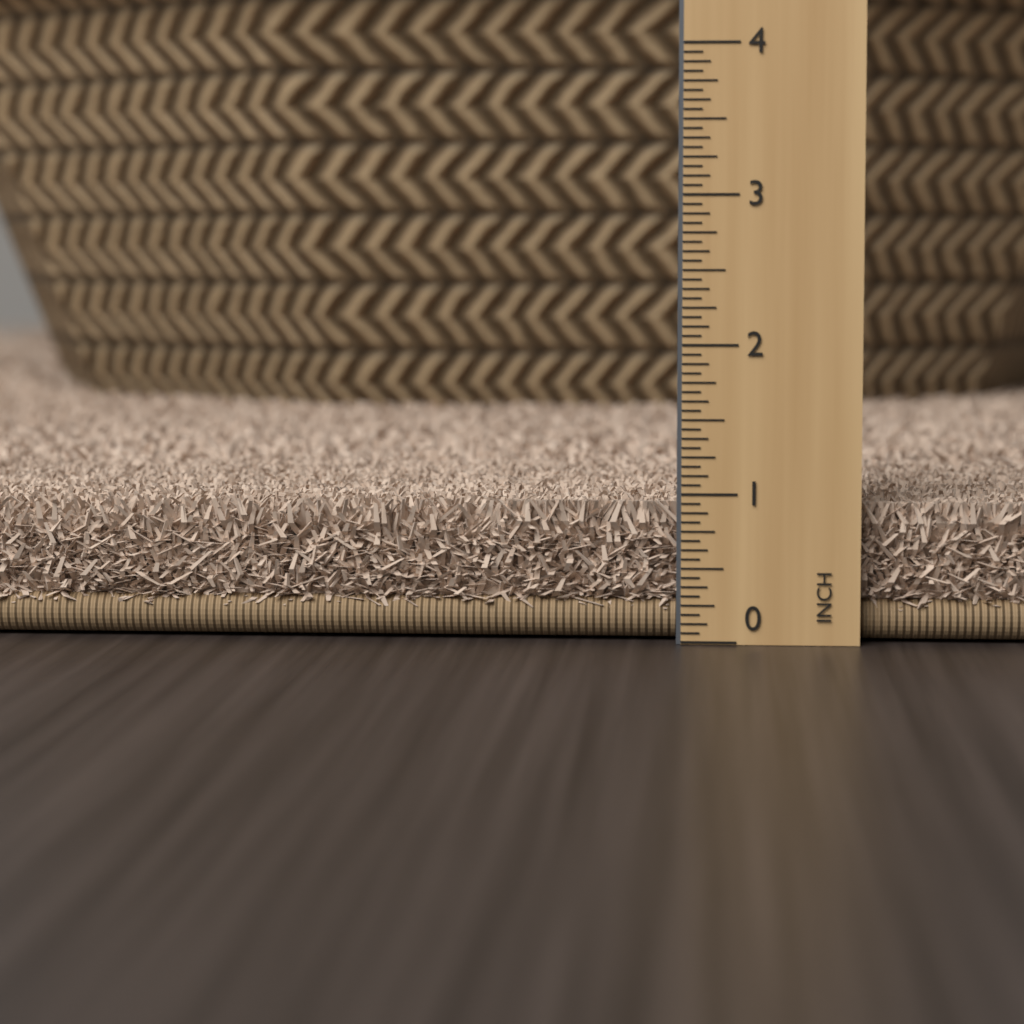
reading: 0.9375 in
